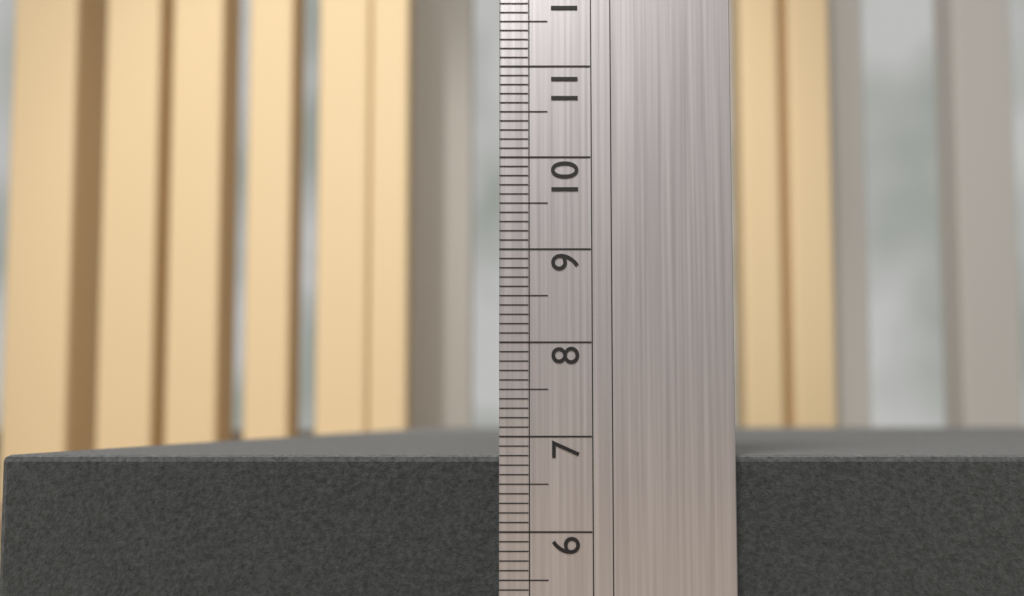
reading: 6.8 (no unit)
